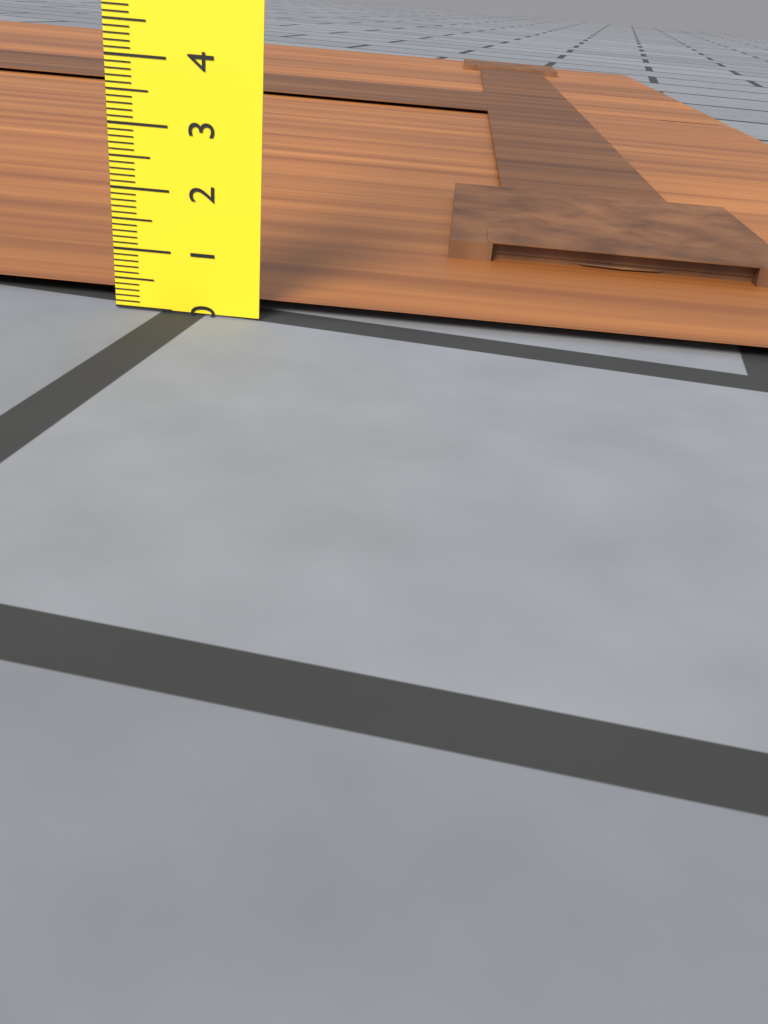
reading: 0.6 cm
